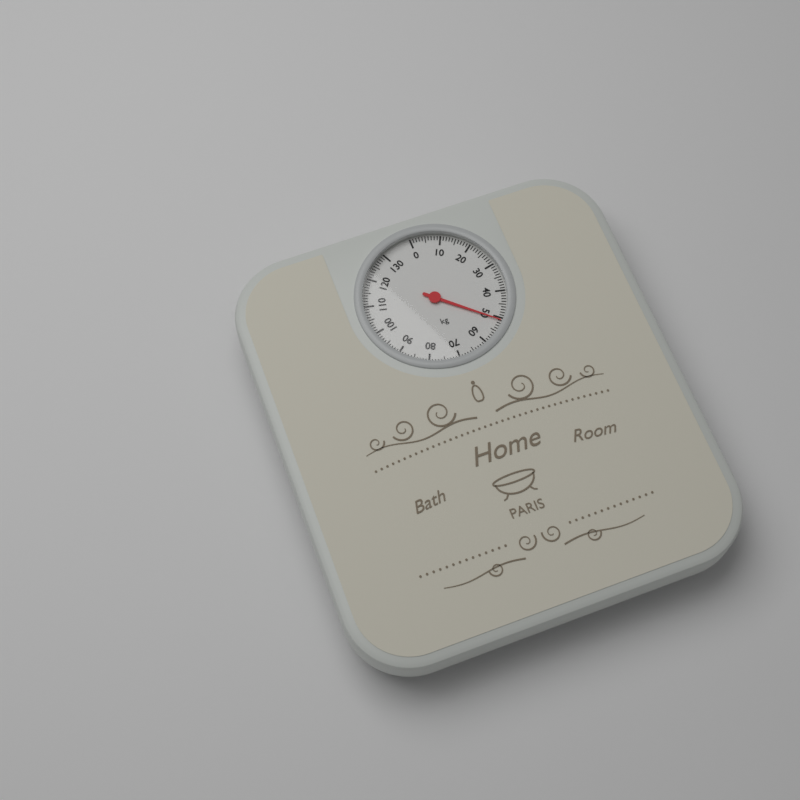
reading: 51 kg
